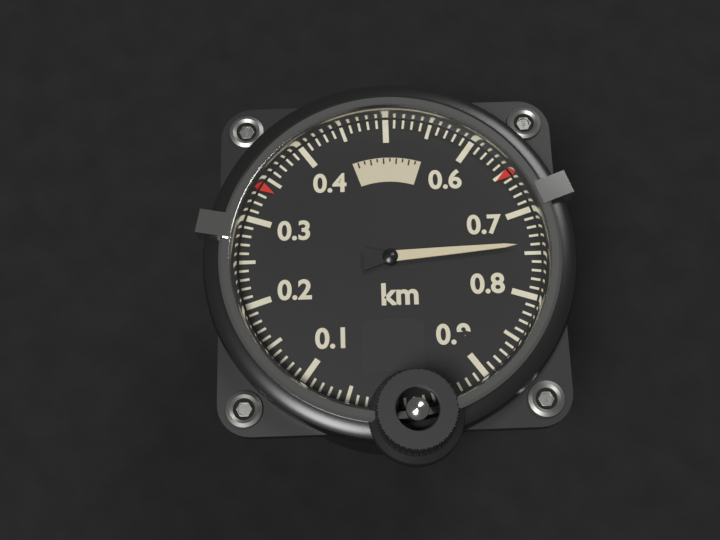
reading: 0.74 km
